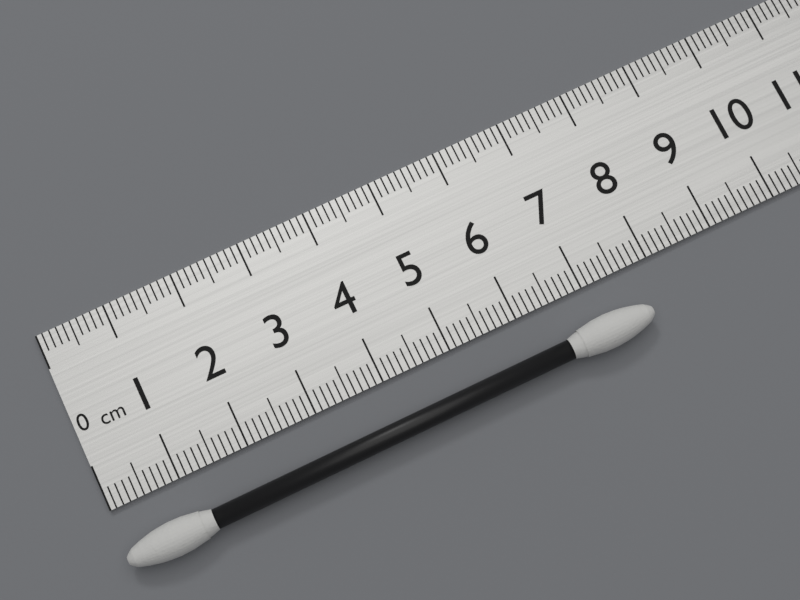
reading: 7.7 cm
